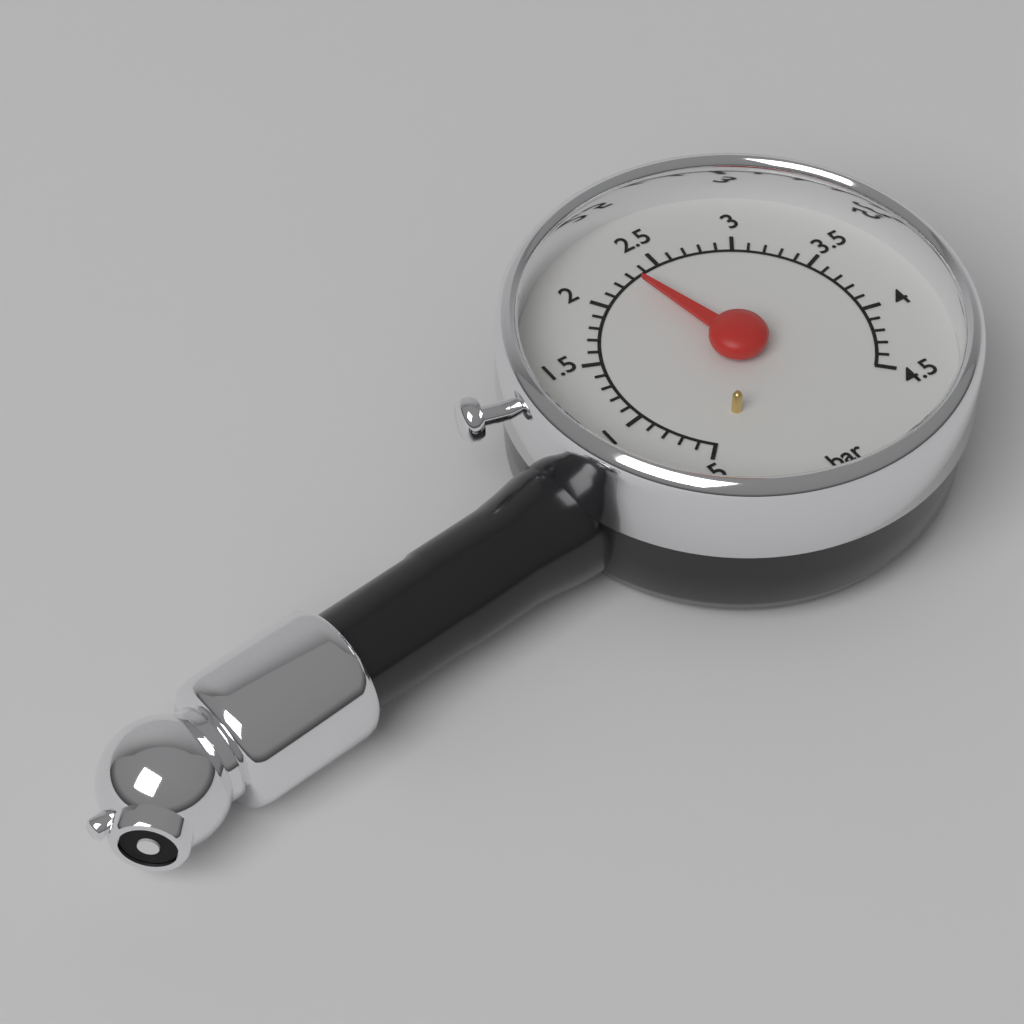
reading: 2.3 bar
